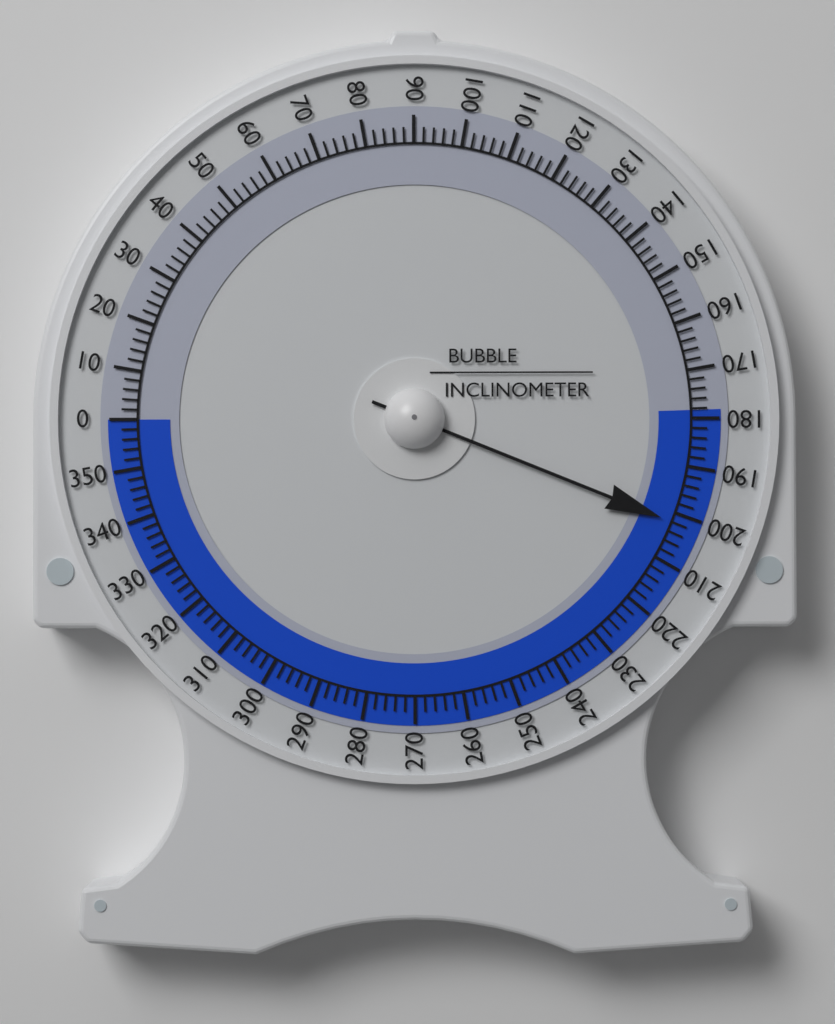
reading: 202 (no unit)
